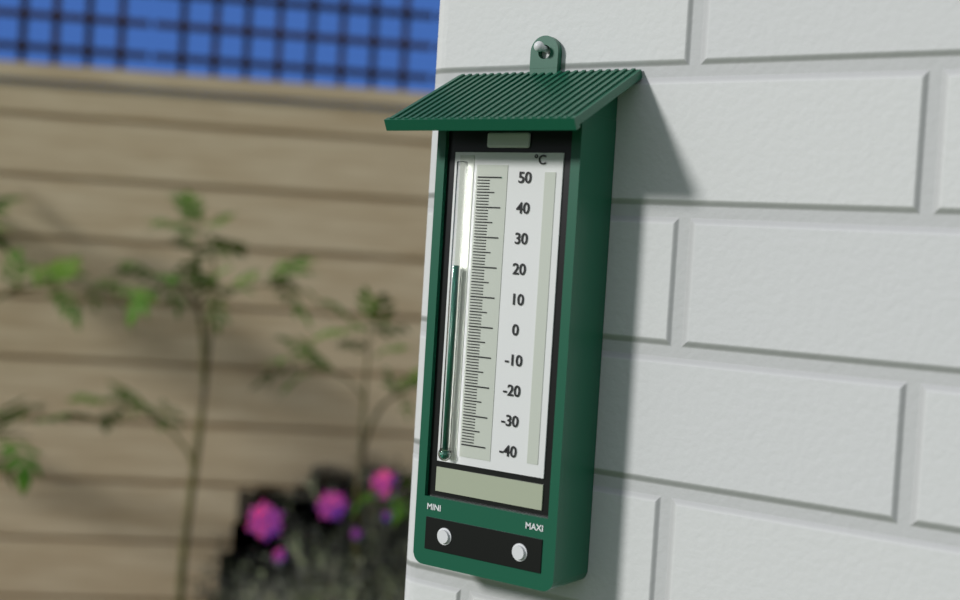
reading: 20 °C
